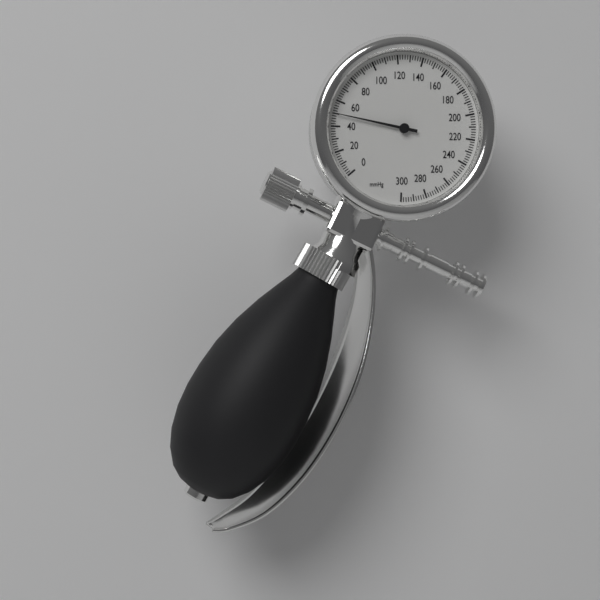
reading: 50 mmHg
